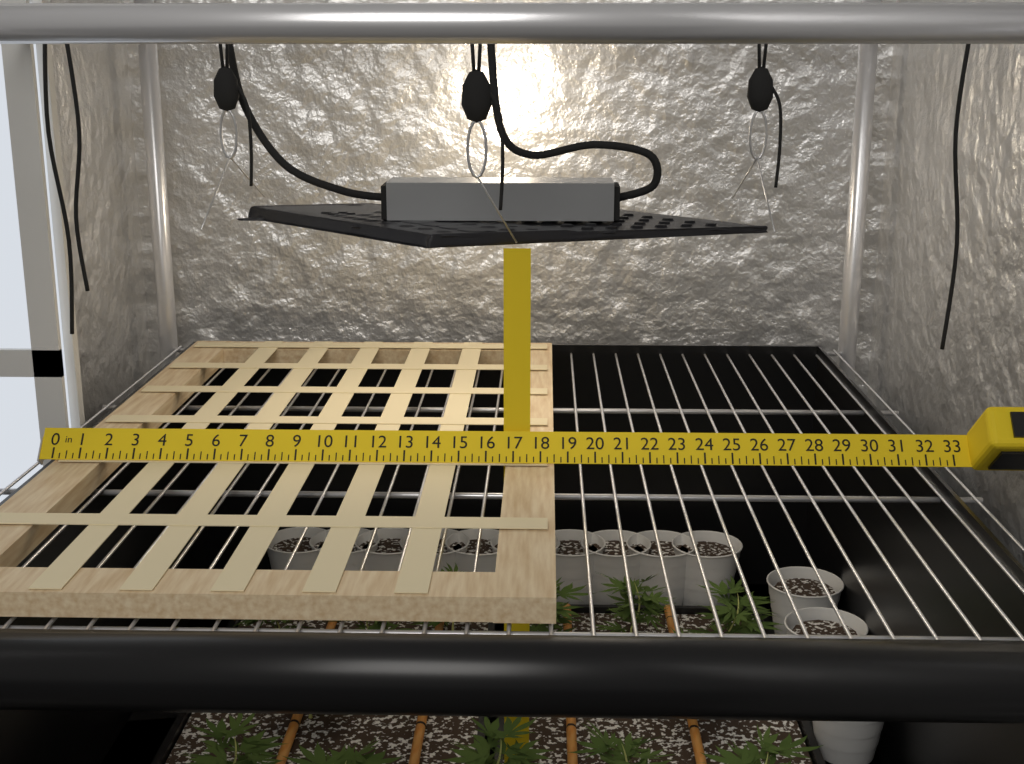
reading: 18.50 in
